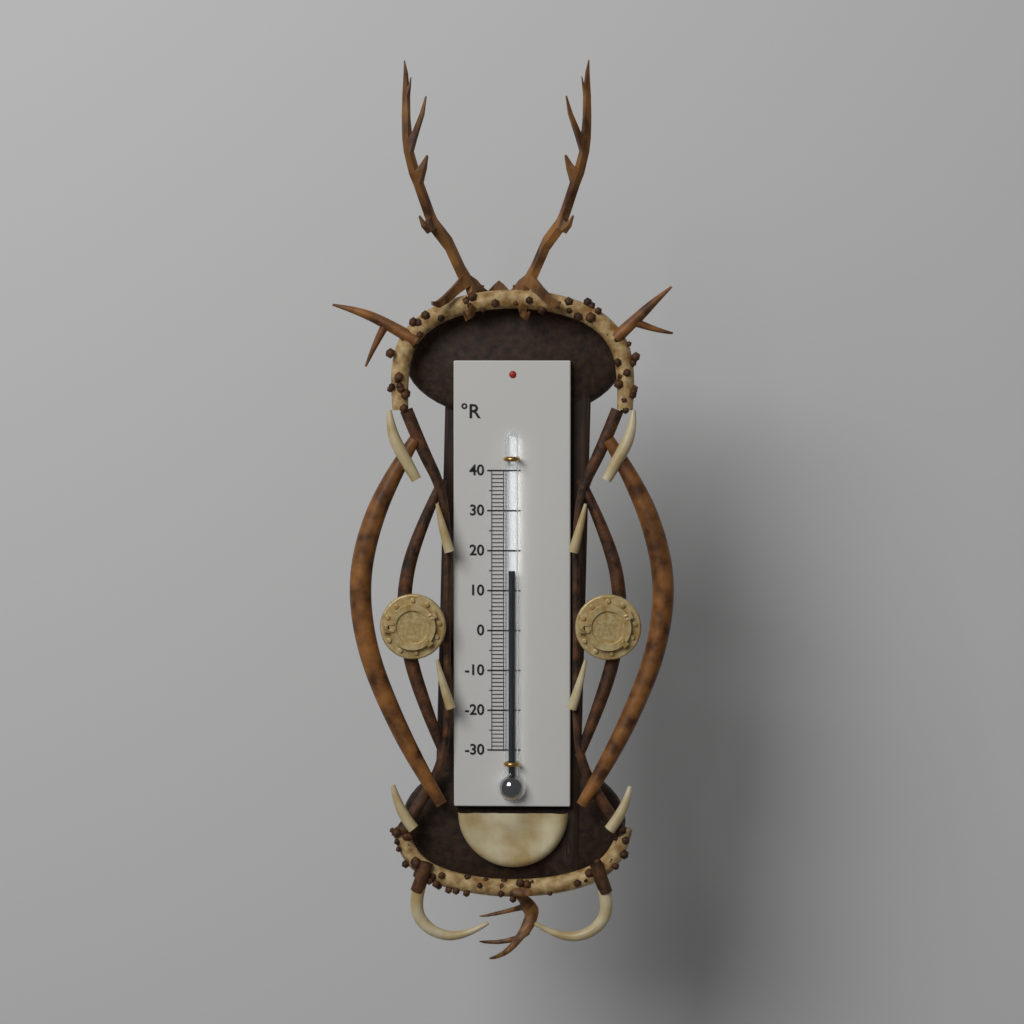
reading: 15 °R
